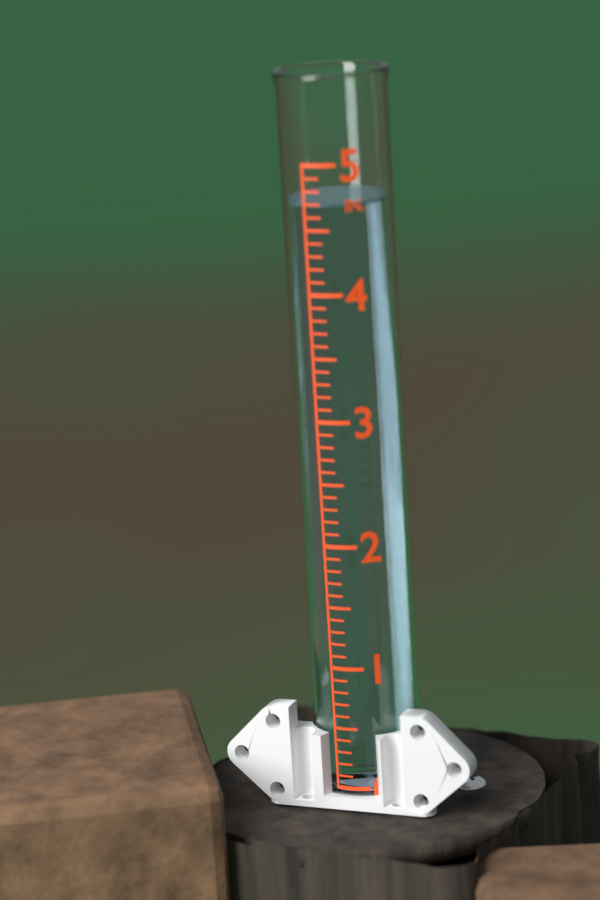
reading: 4.7 in
